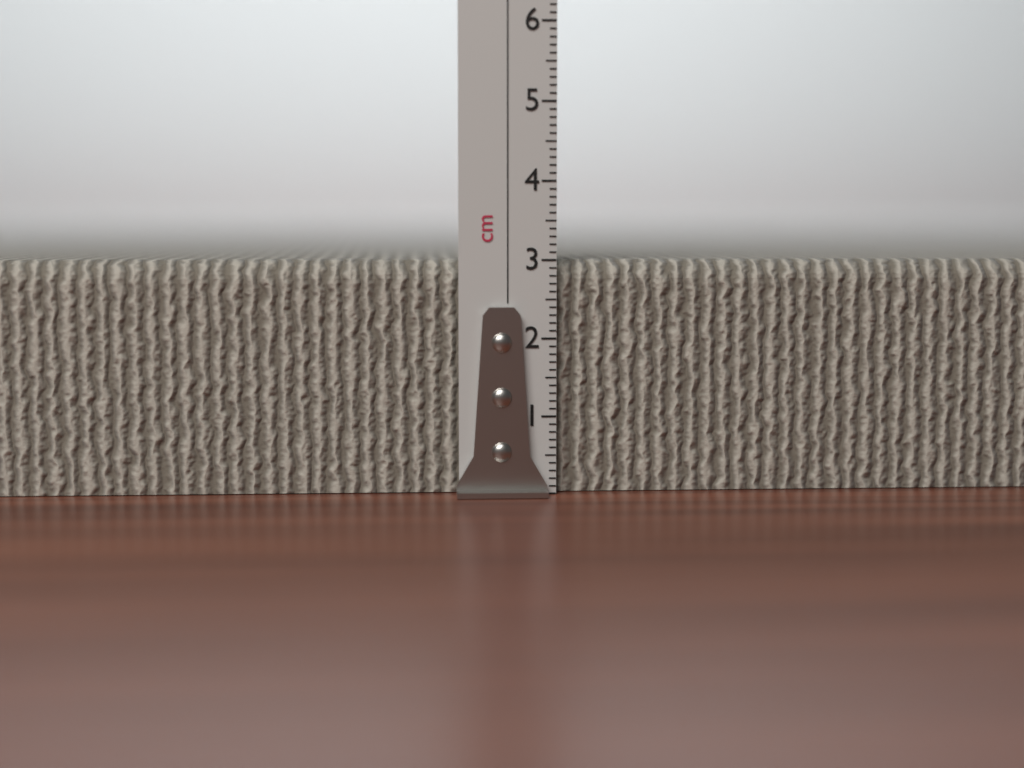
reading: 3.0 cm
